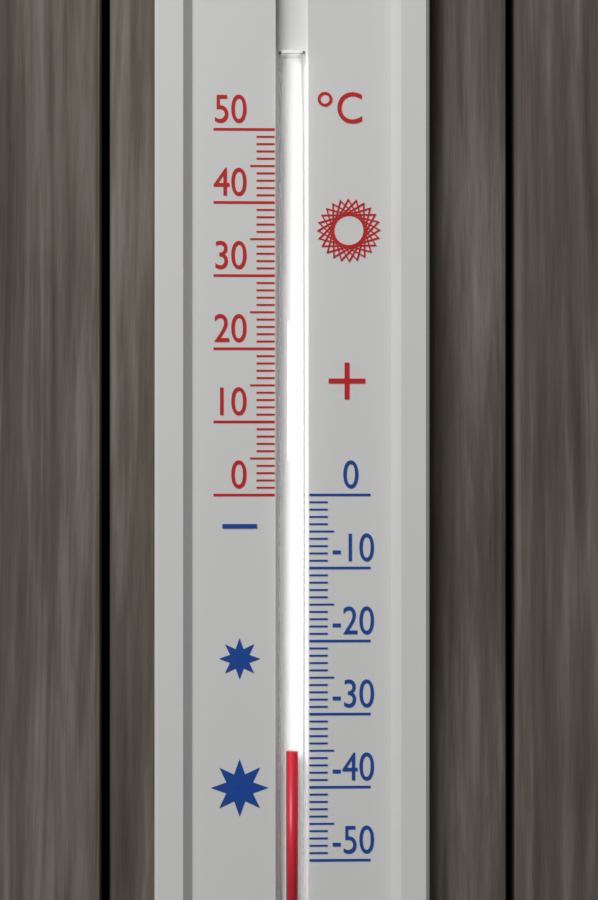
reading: -35 °C
